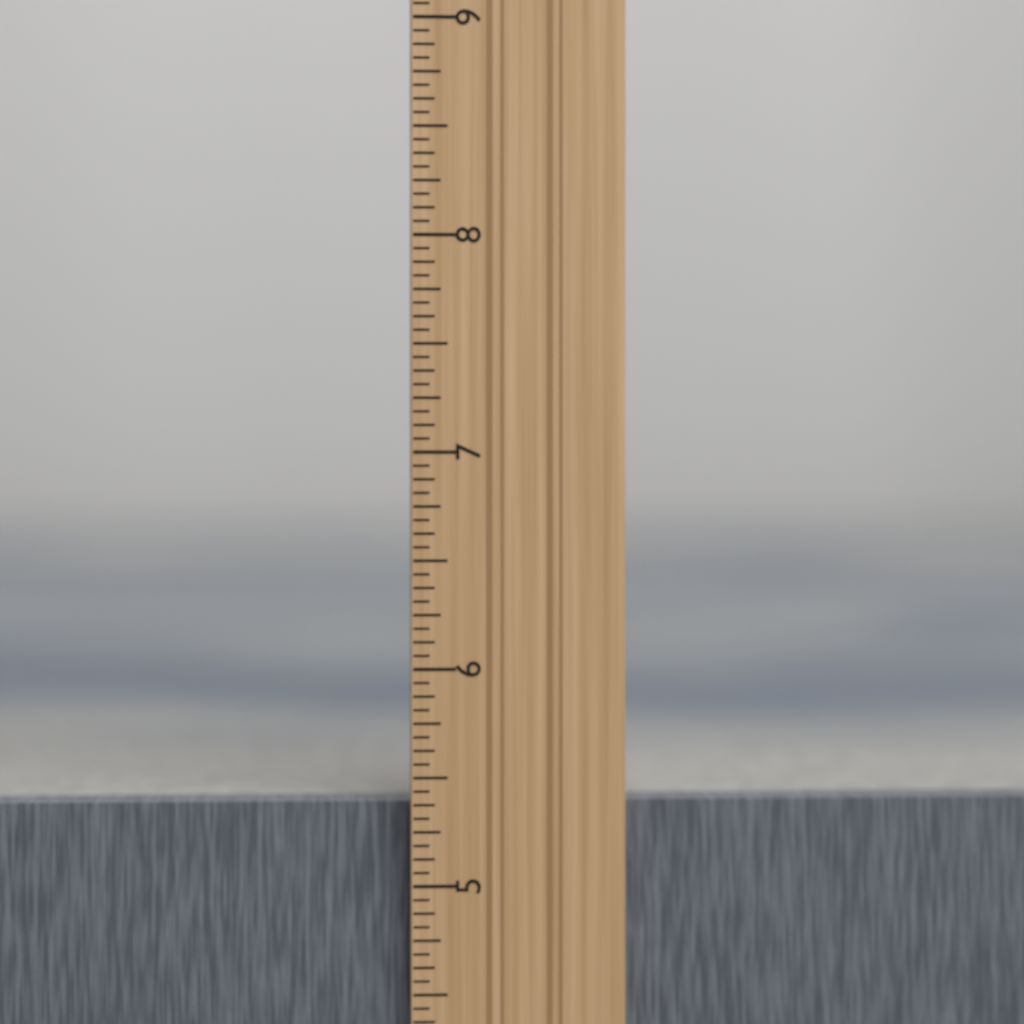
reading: 5.3750 in
